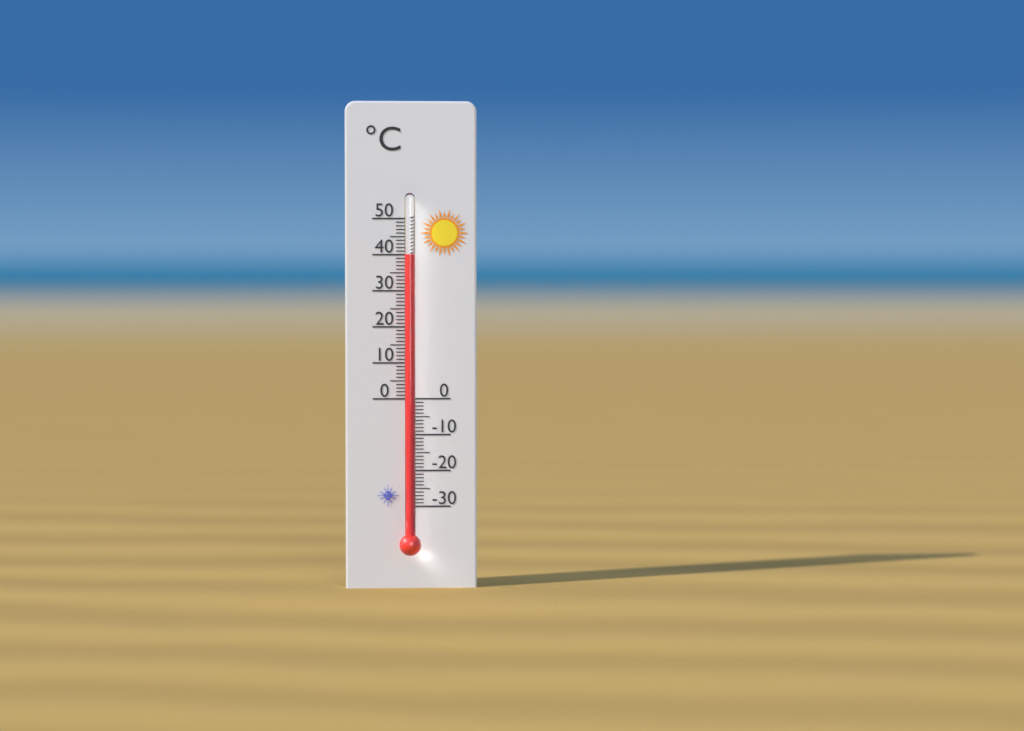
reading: 40 °C
